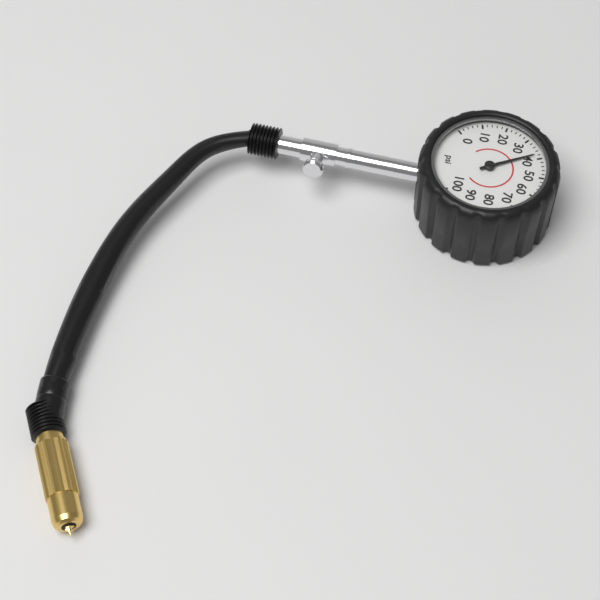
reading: 38 psi
